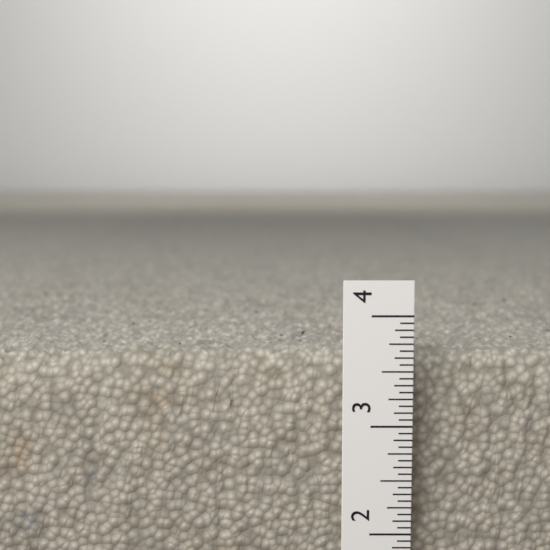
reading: 3.6250 in
